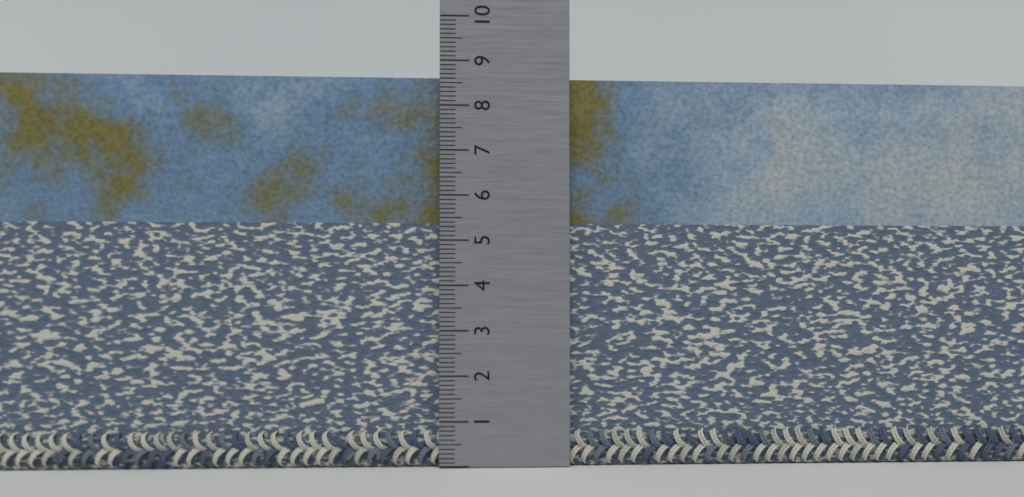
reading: 8.7 (no unit)
